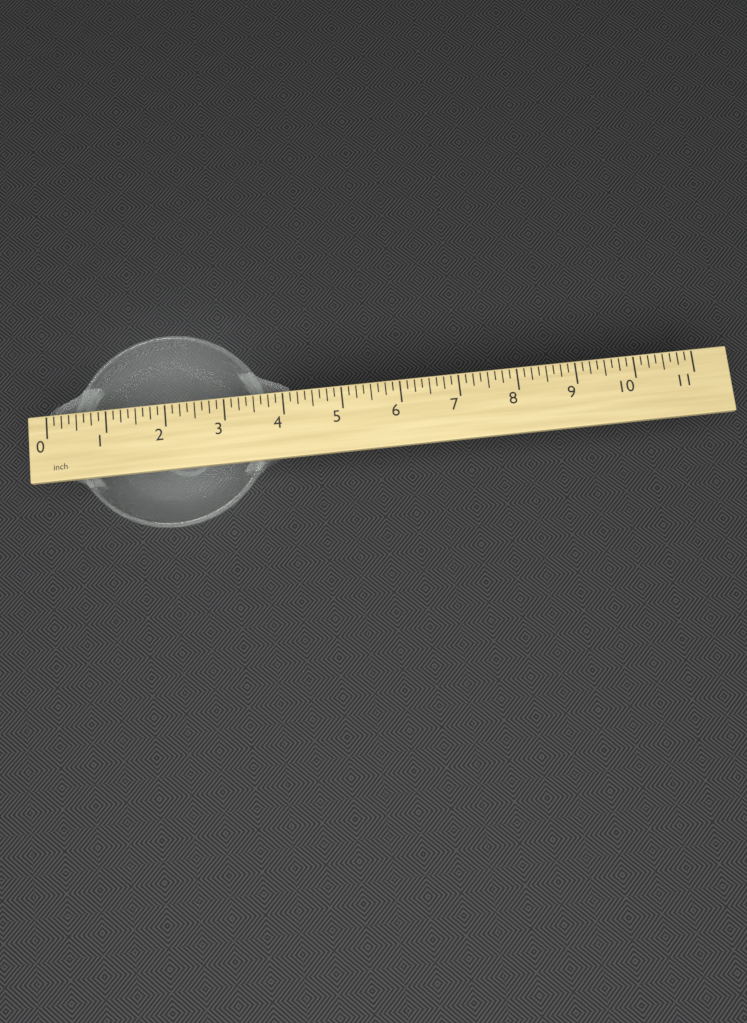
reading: 4.125 inch
